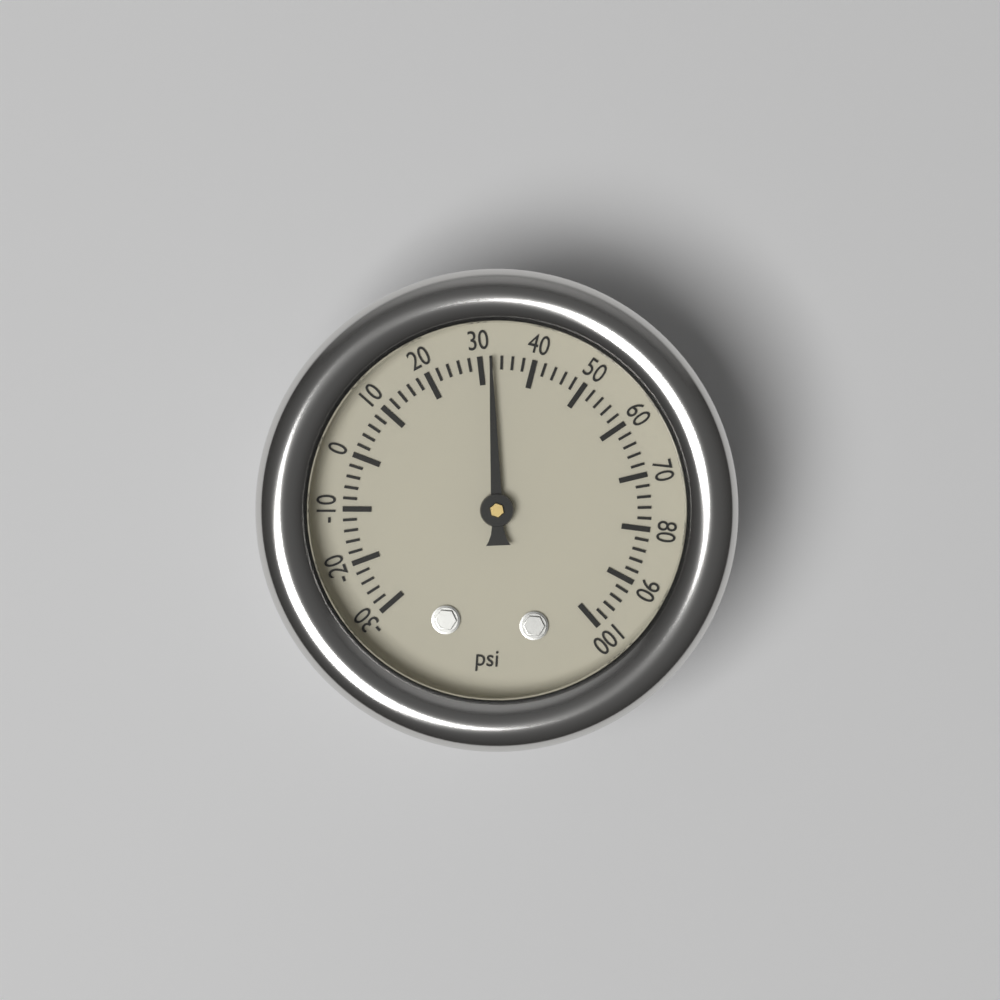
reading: 32 psi
